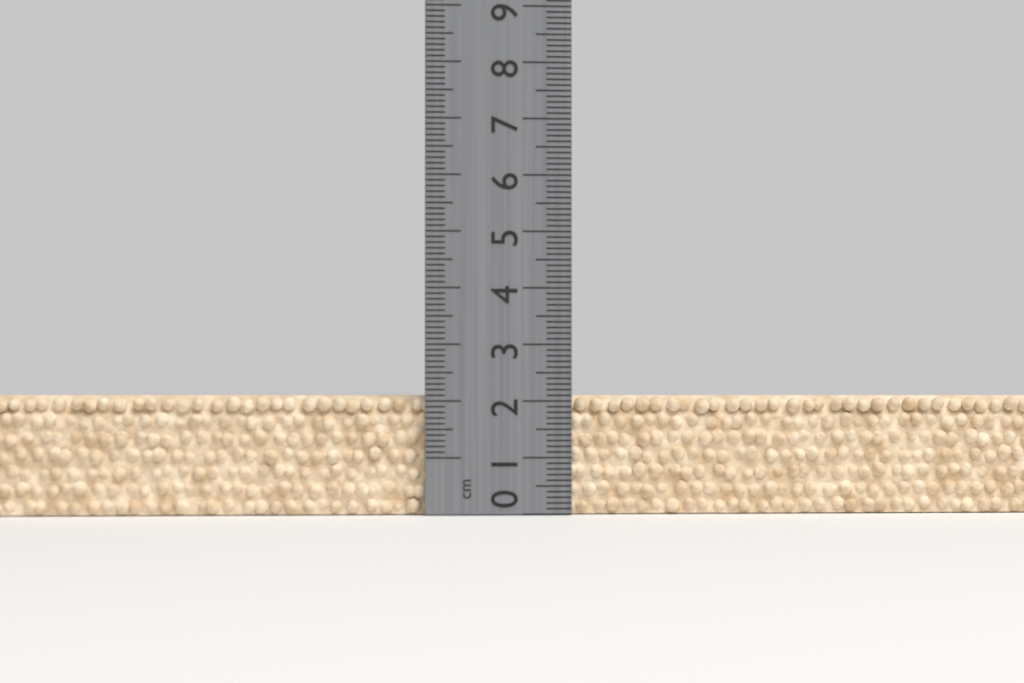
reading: 2.1 cm
